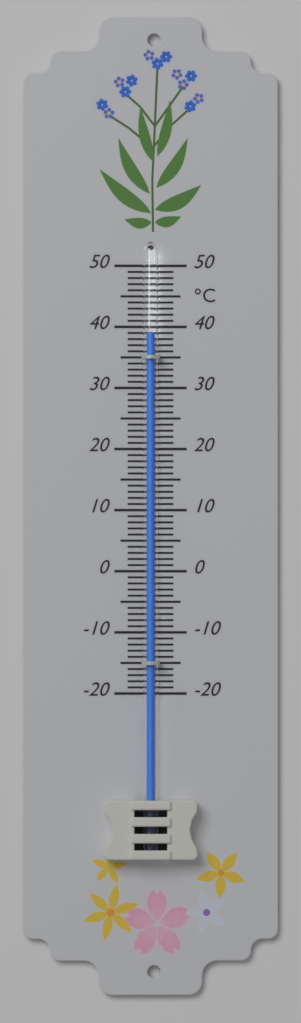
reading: 39 °C
